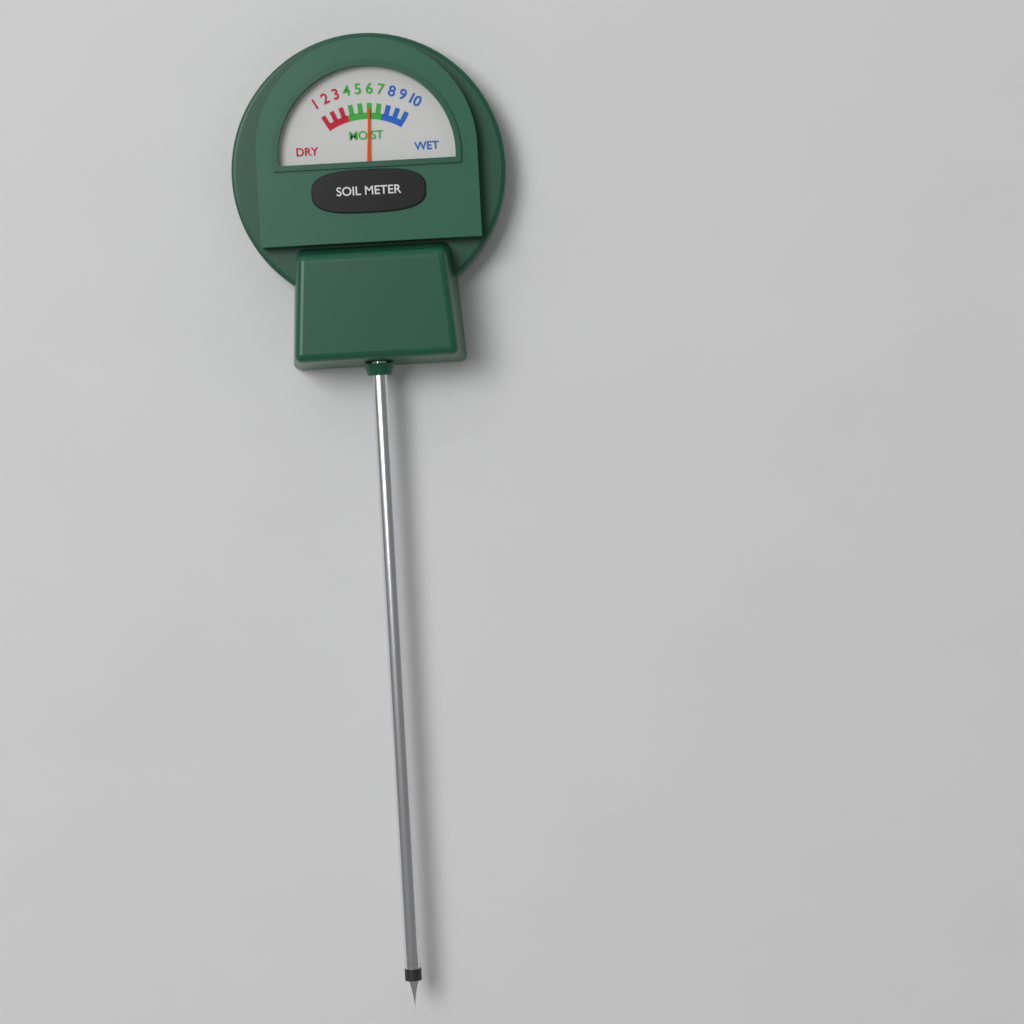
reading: 6 (no unit)
